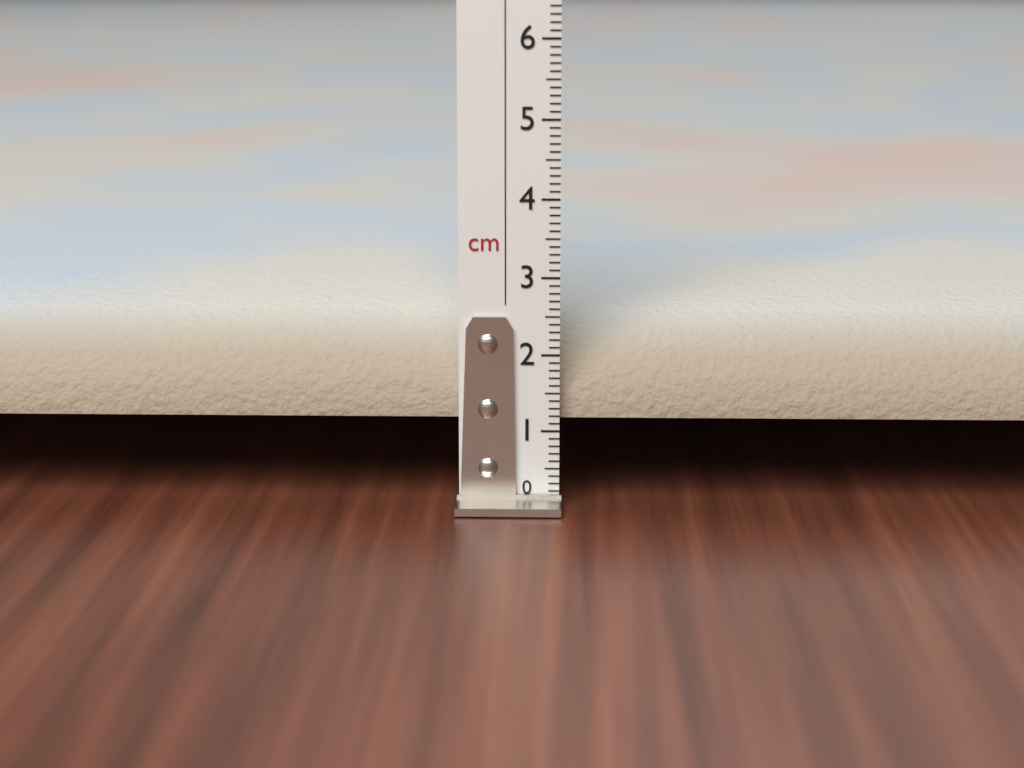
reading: 2.8 cm
